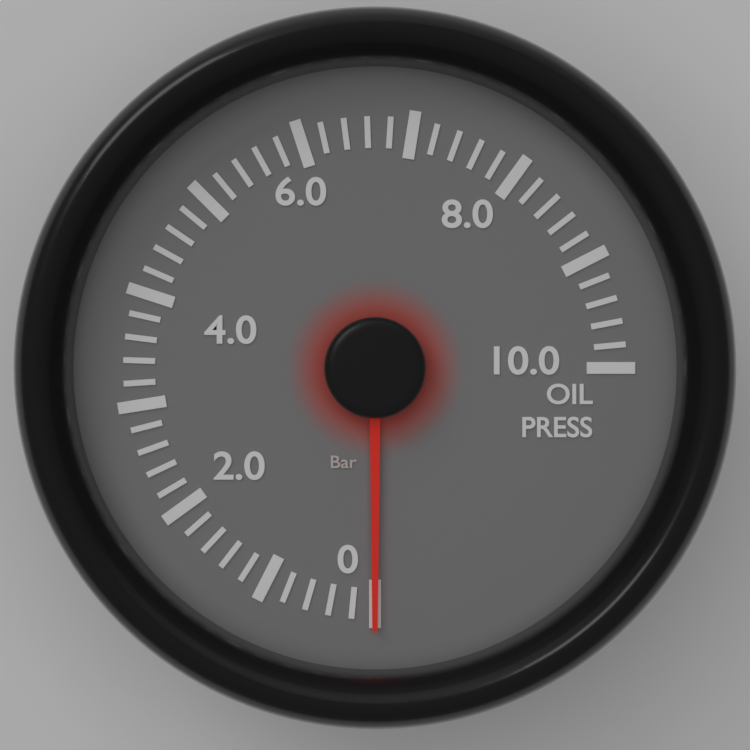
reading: 0.0 bar
